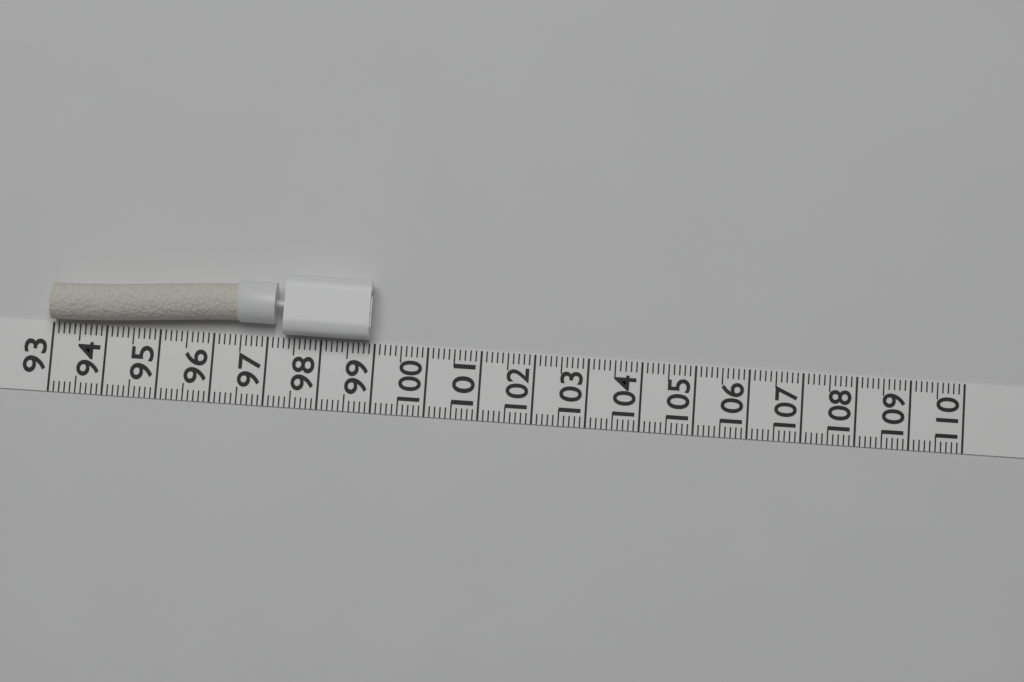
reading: 98.9 (no unit)
